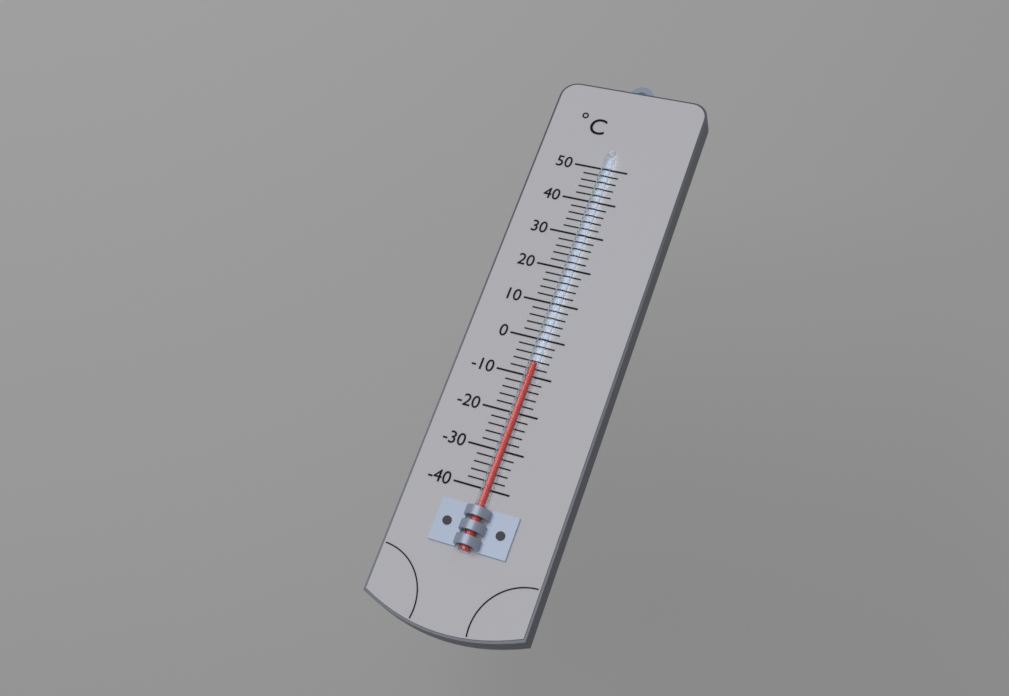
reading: -7 °C
